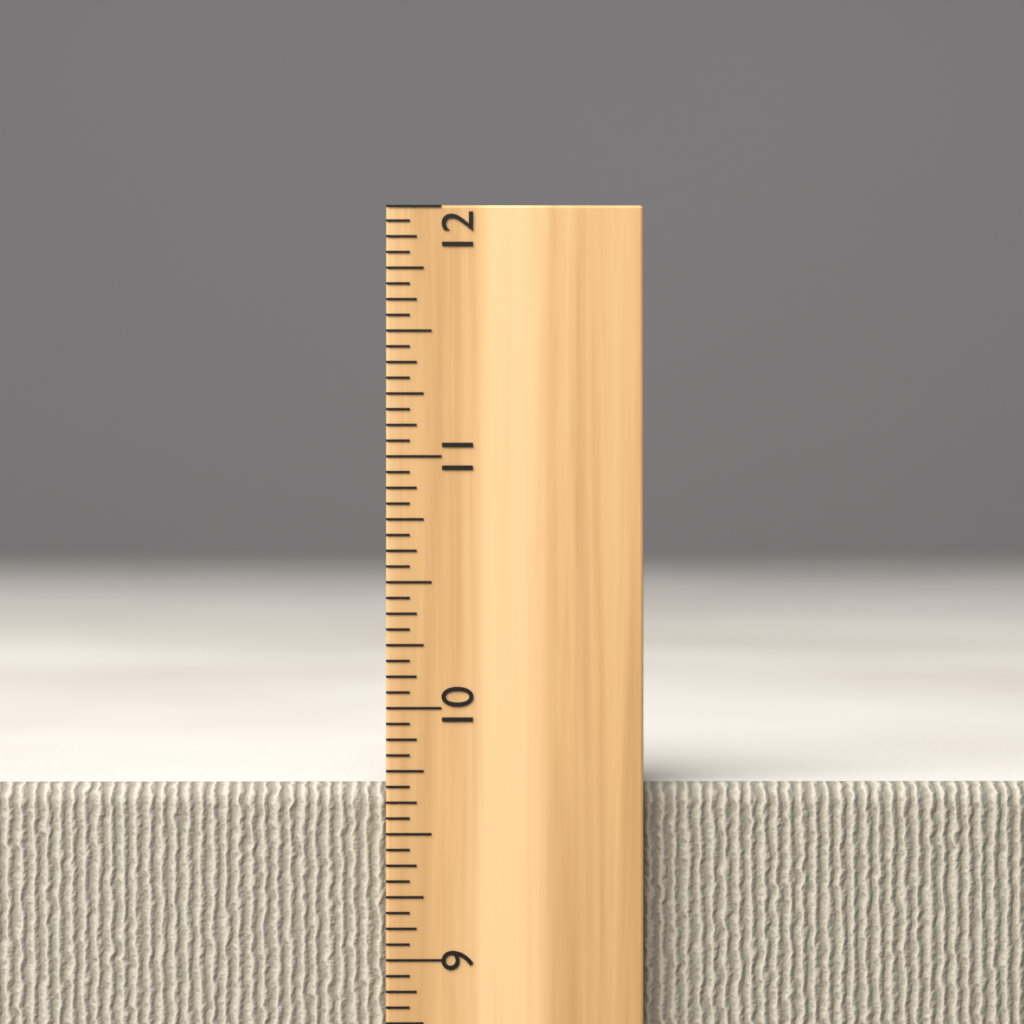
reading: 9.6875 inch
